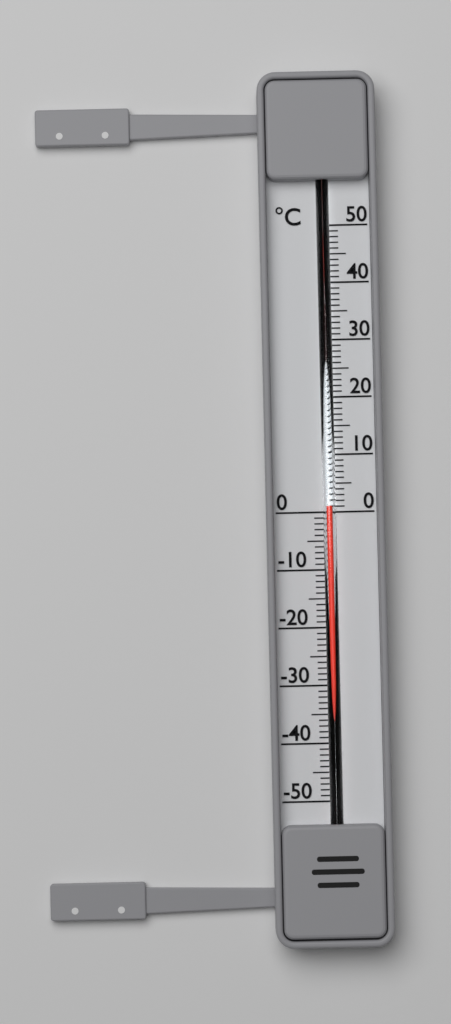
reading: 1 °C
